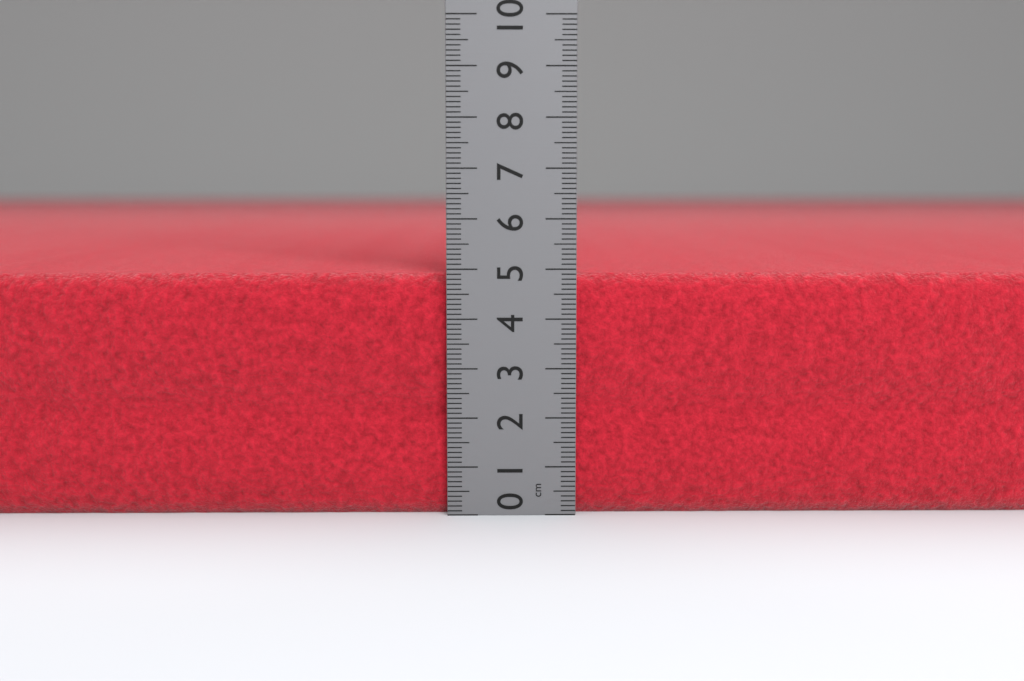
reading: 4.9 cm
